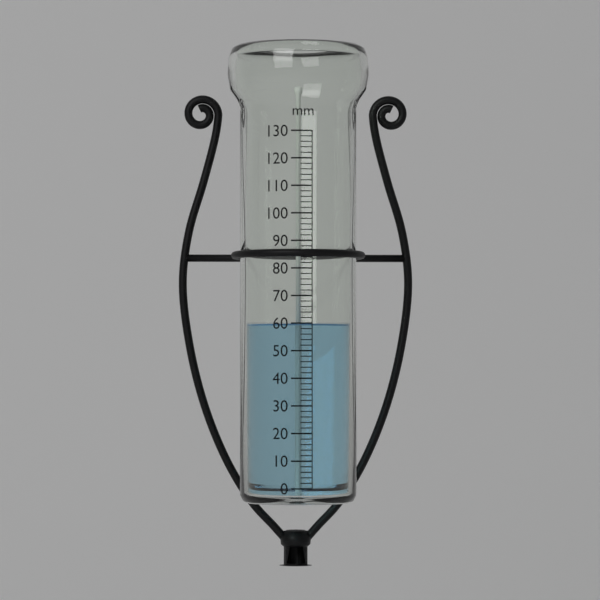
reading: 60 mm
